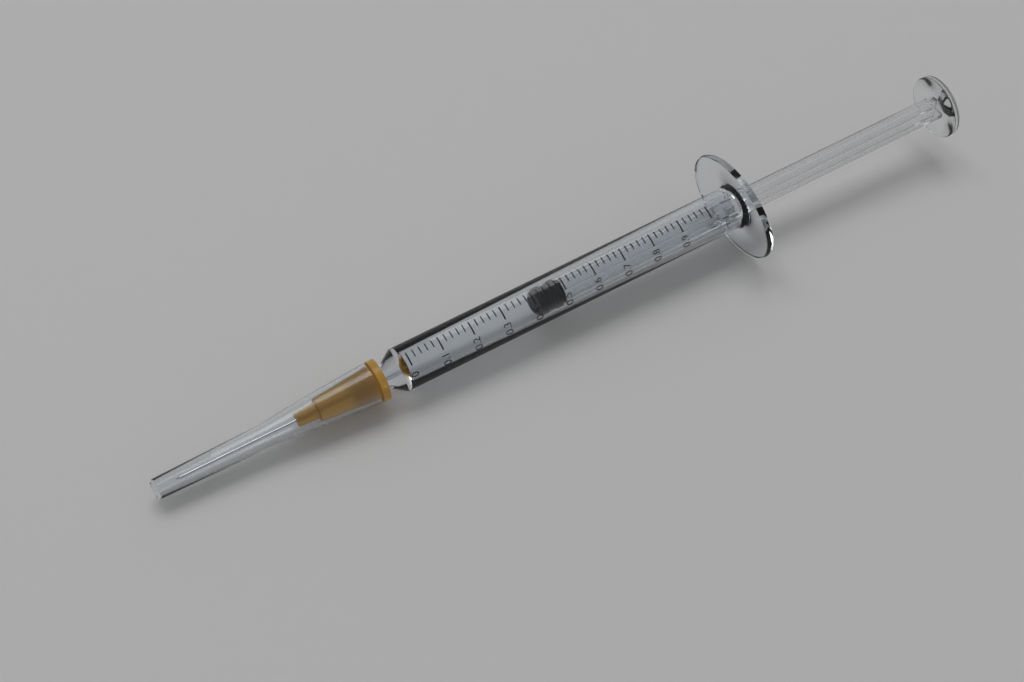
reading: 0.42 ml
